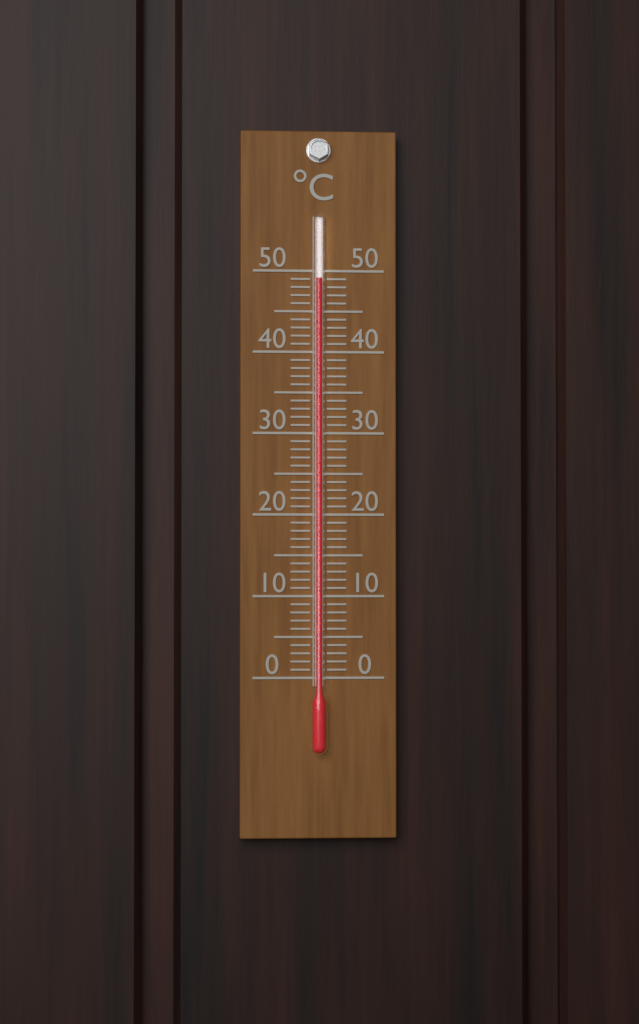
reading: 49 °C
